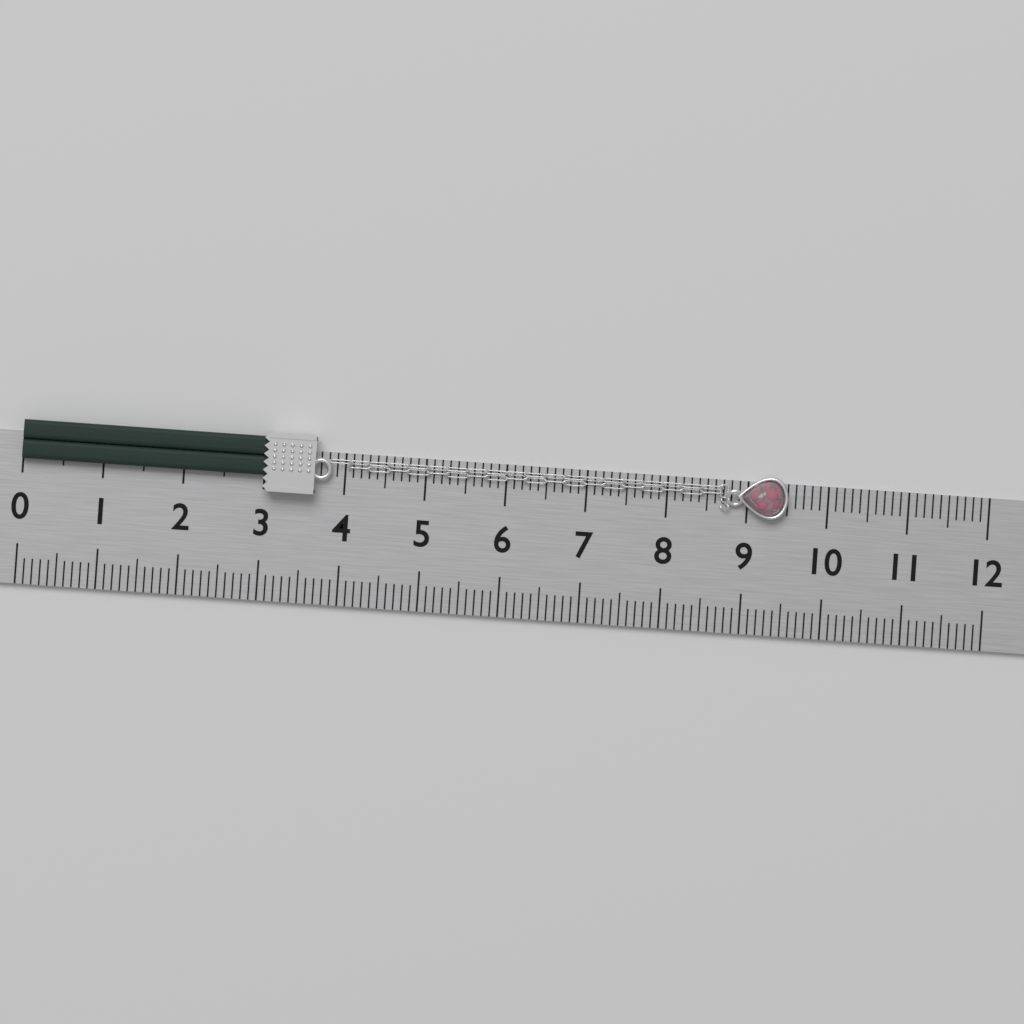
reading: 9.5 (no unit)
